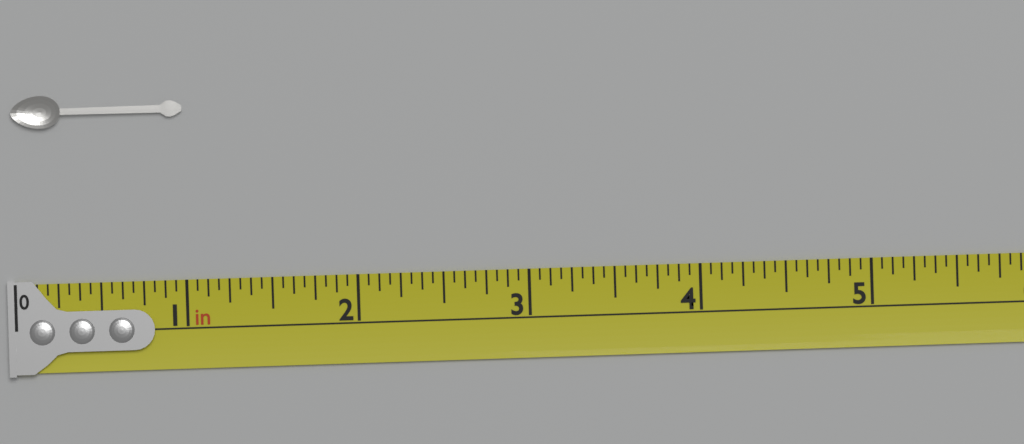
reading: 1.0000 in
